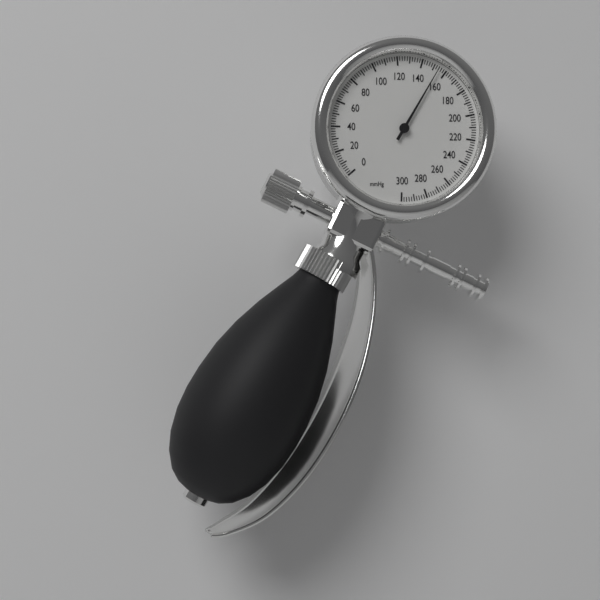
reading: 154 mmHg
